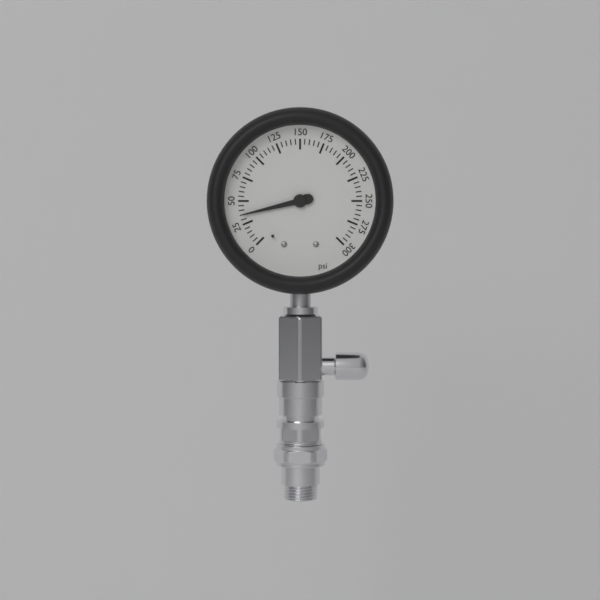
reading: 35 psi
